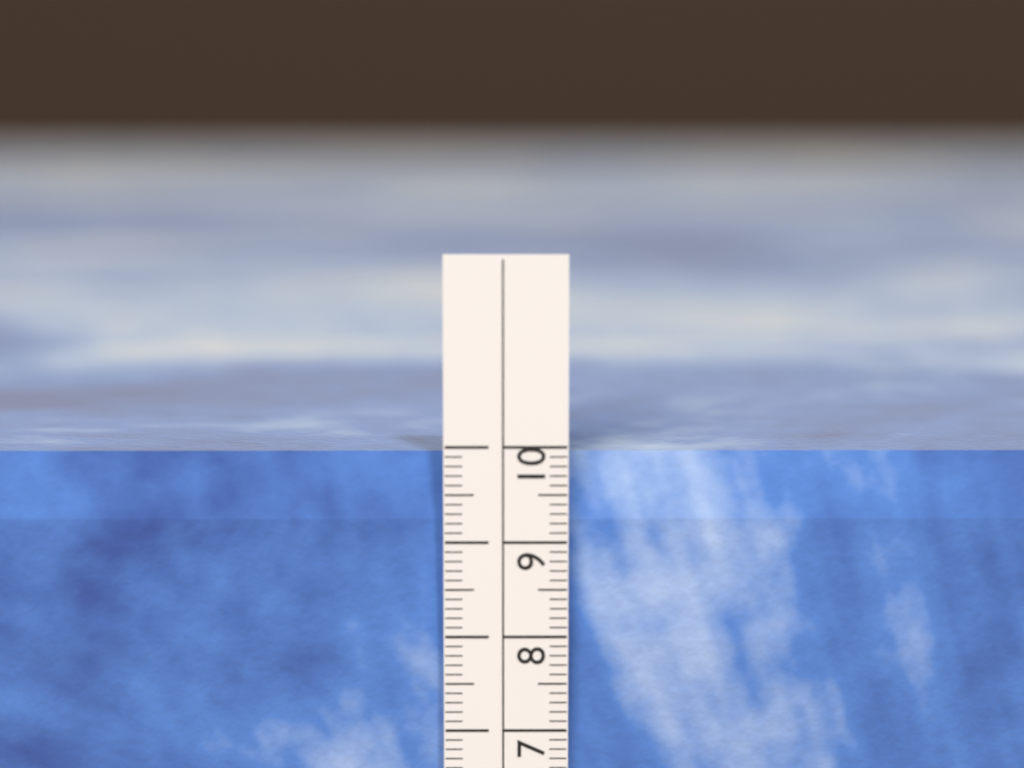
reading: 9.9 cm
